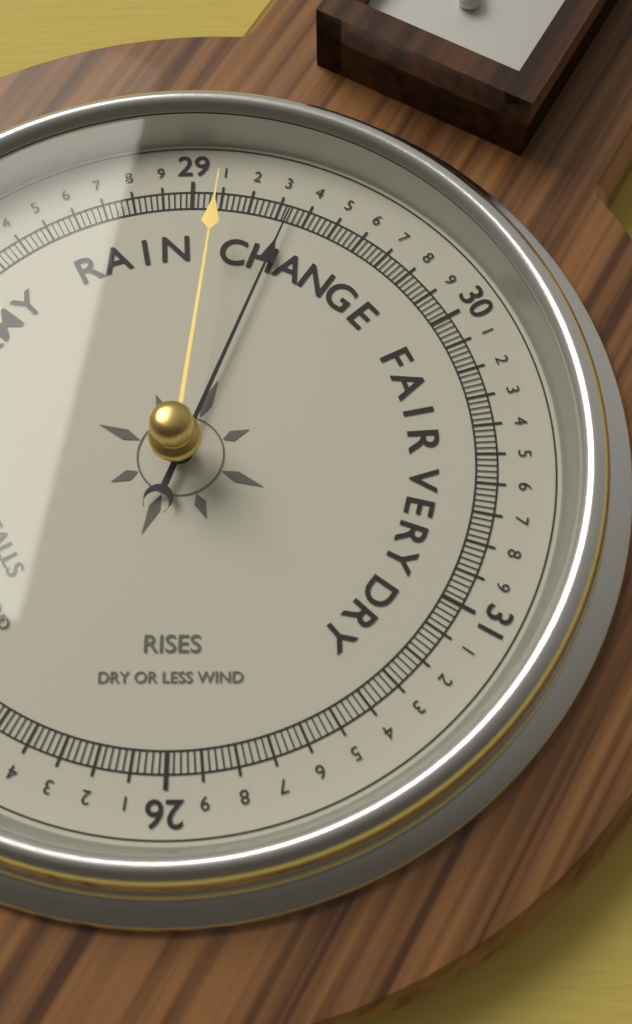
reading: 29.34 (no unit)
